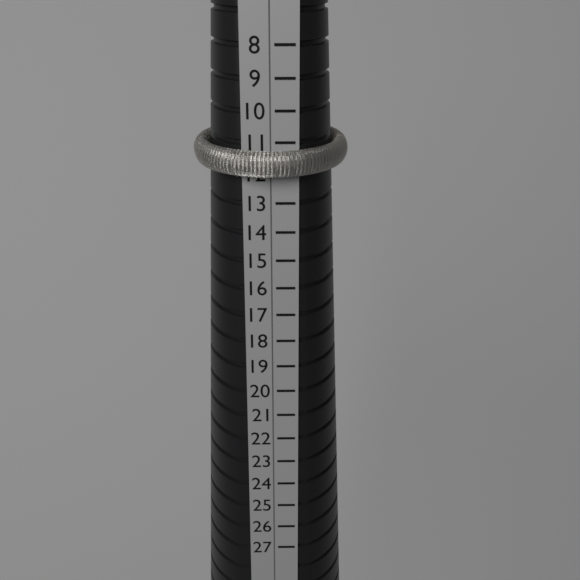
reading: 12 (no unit)
